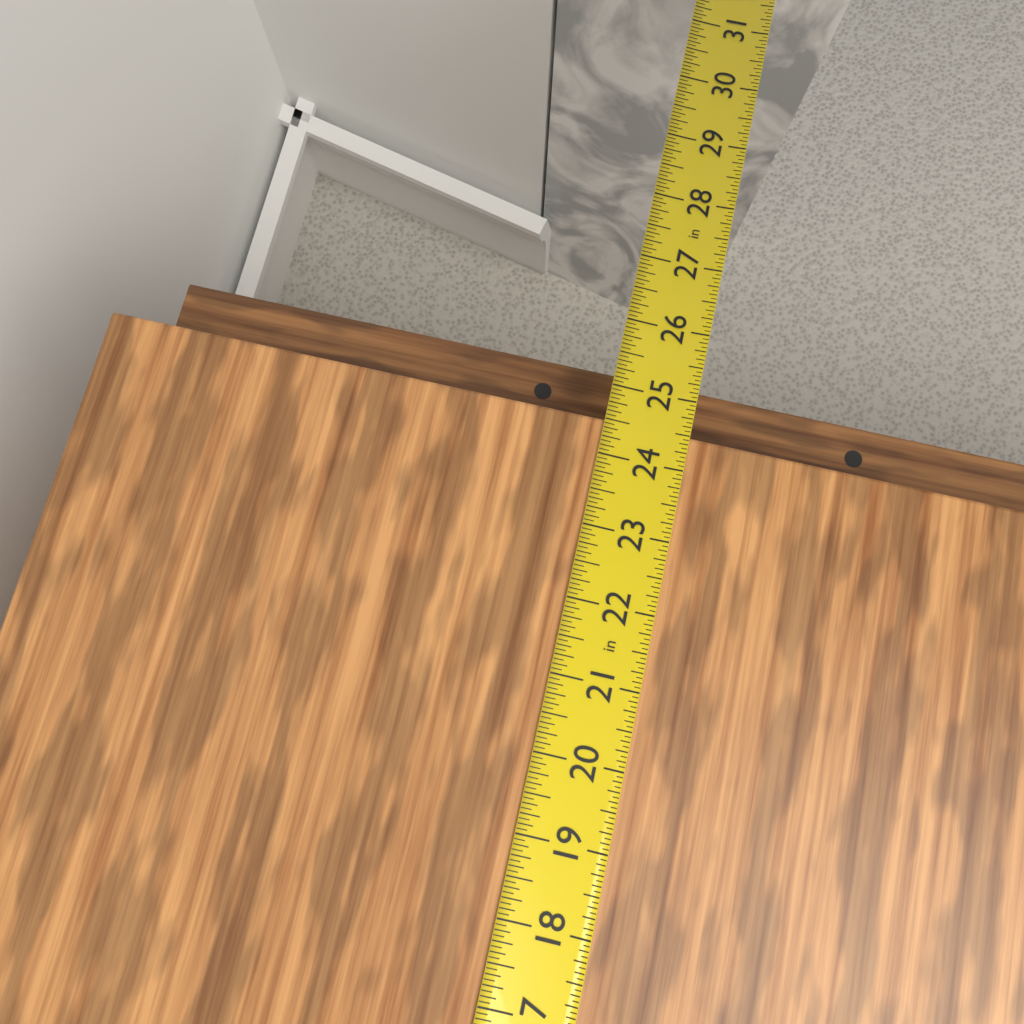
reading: 24.5000 in
